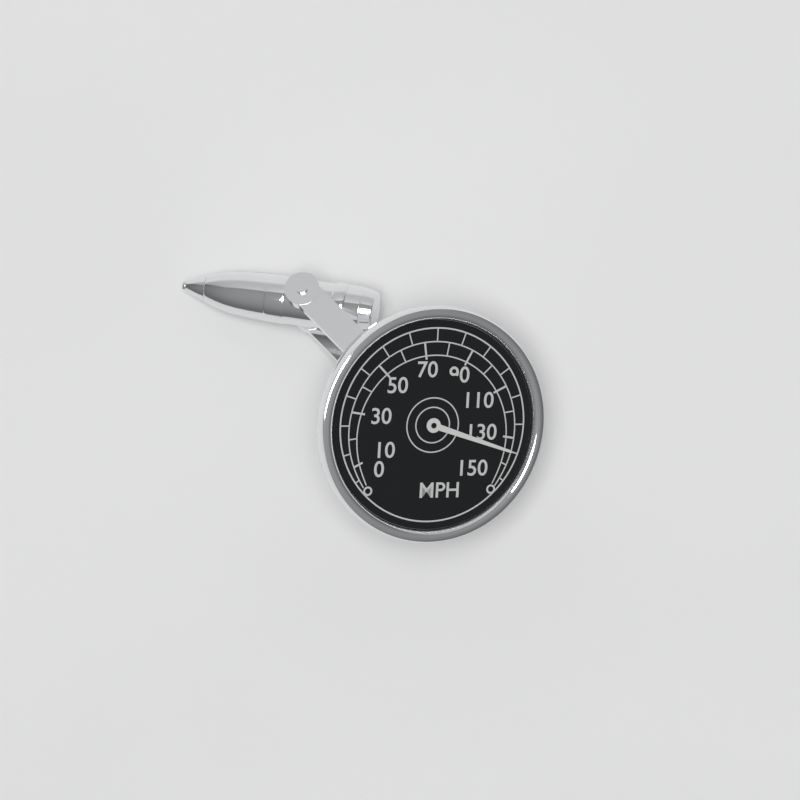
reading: 135 MPH
